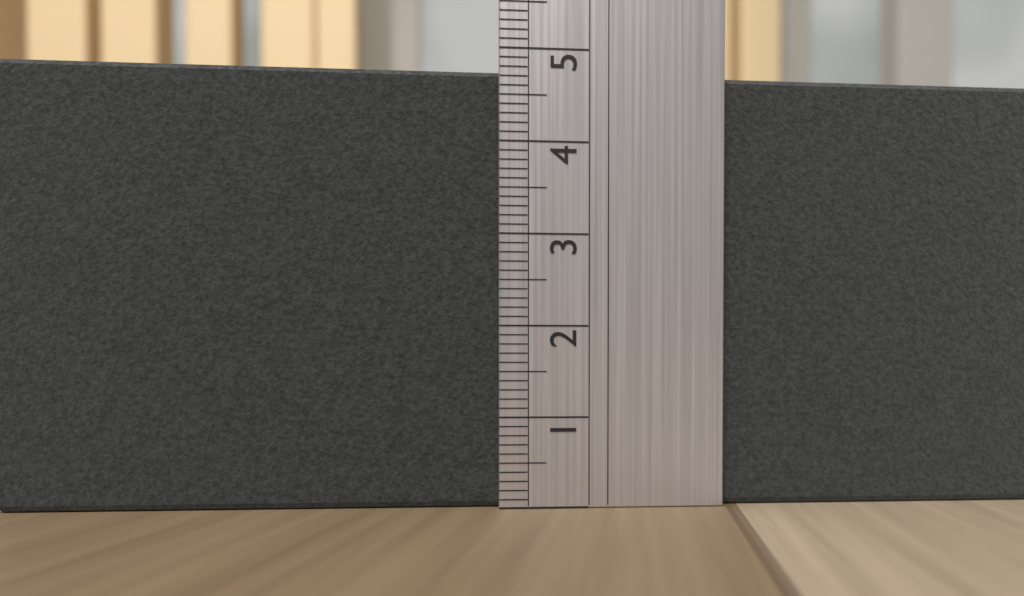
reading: 4.8 (no unit)
